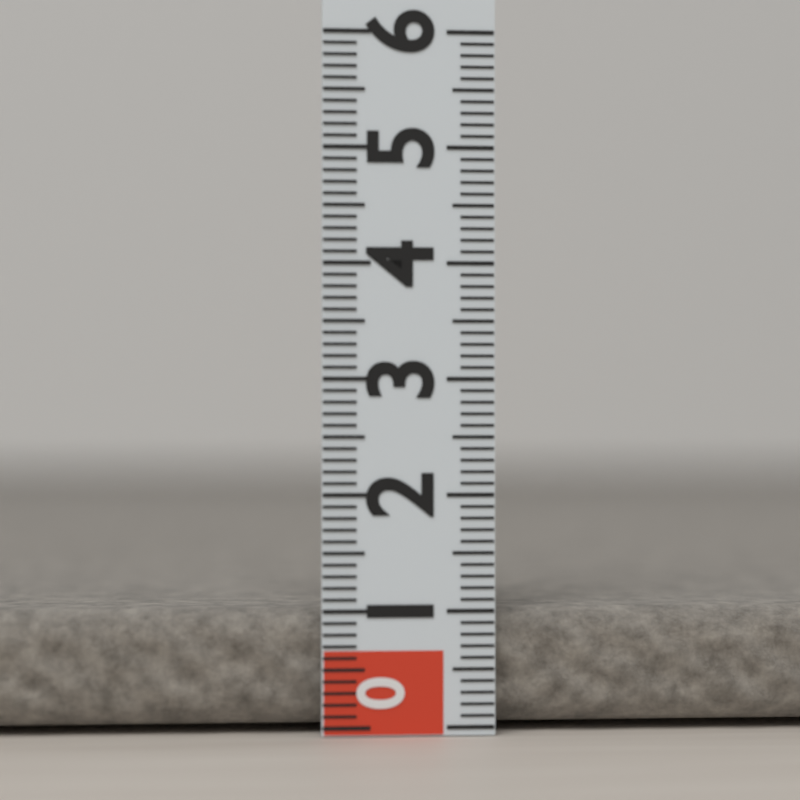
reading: 1.0 (no unit)
